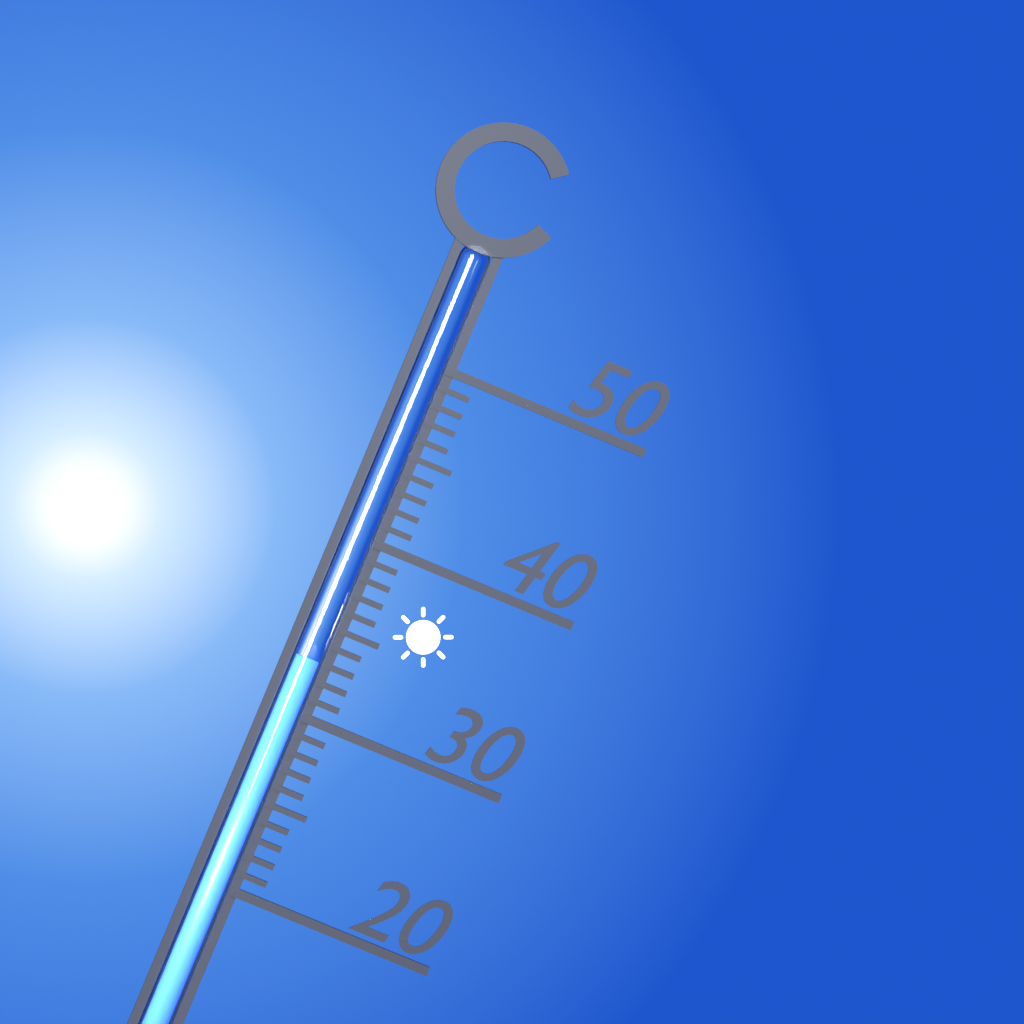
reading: 33 °C
